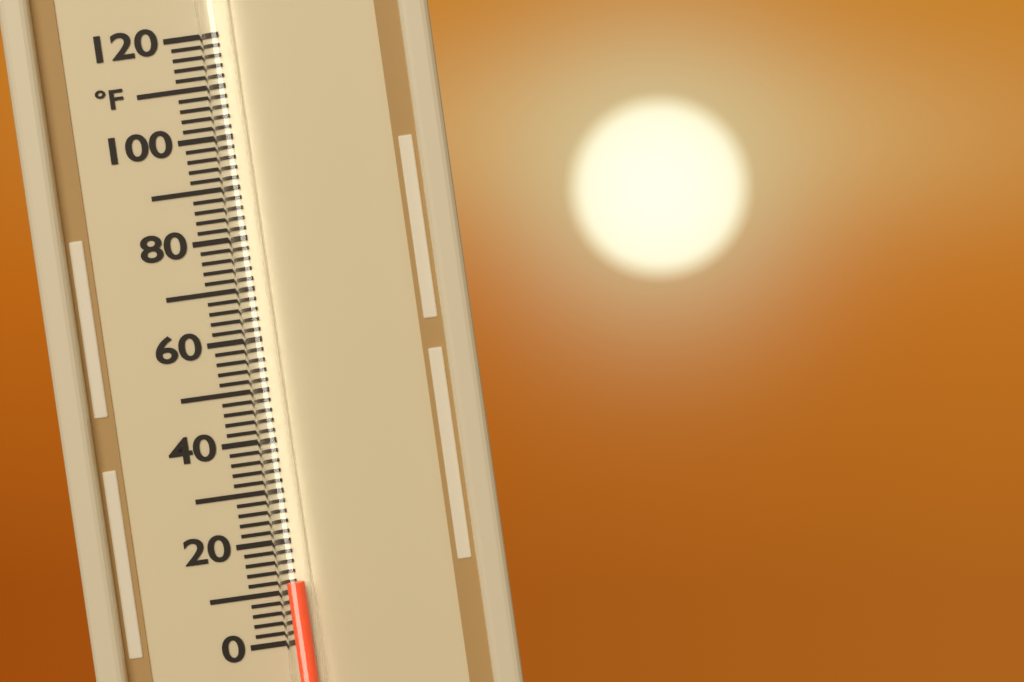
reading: 12 °F
